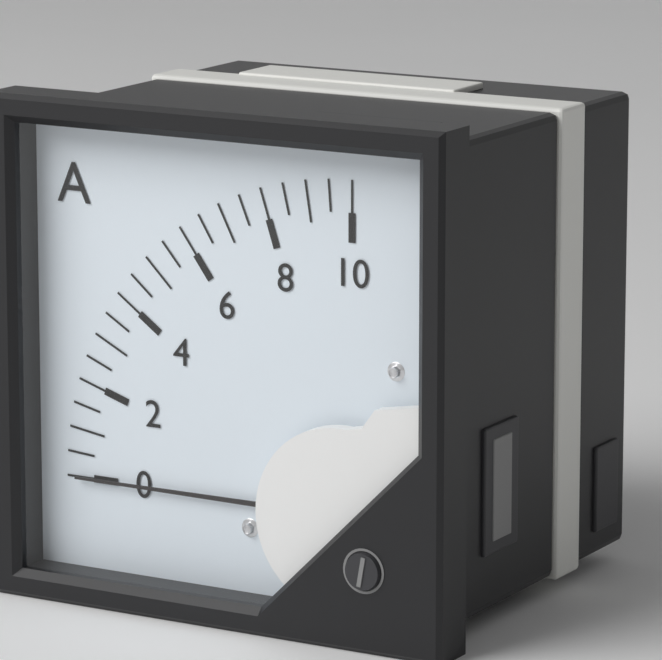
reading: 0.0 A
